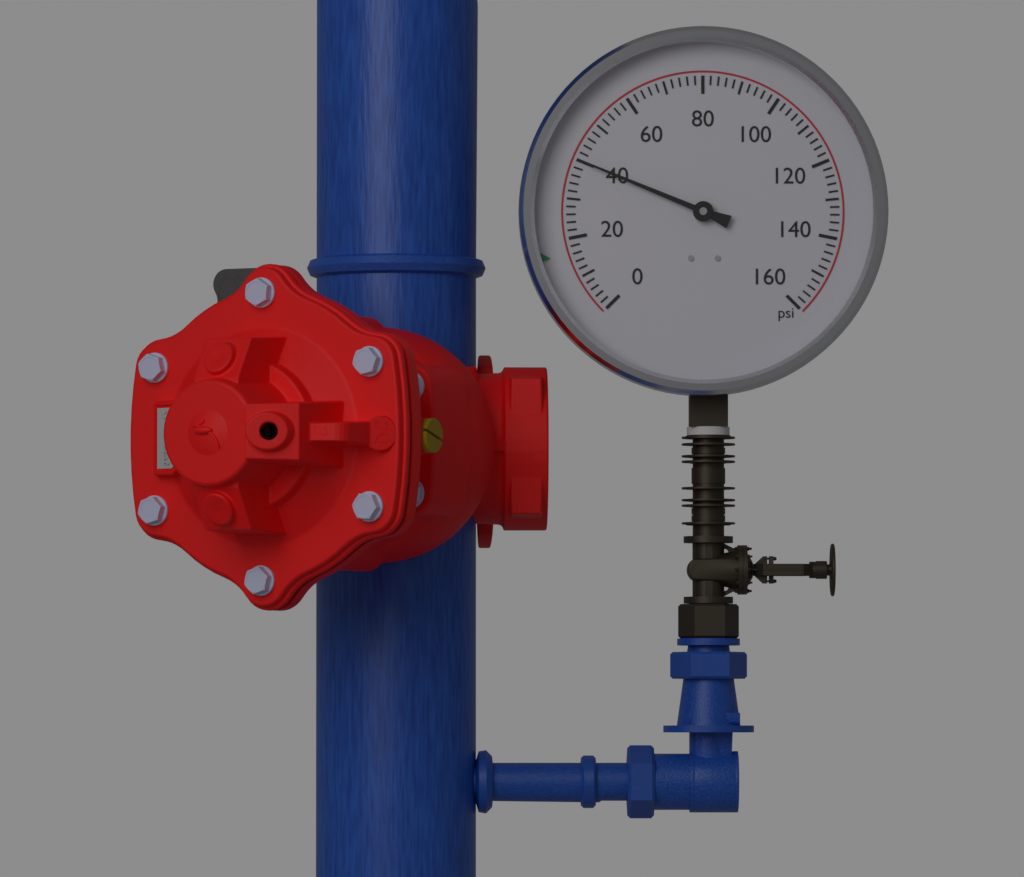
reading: 40 psi
